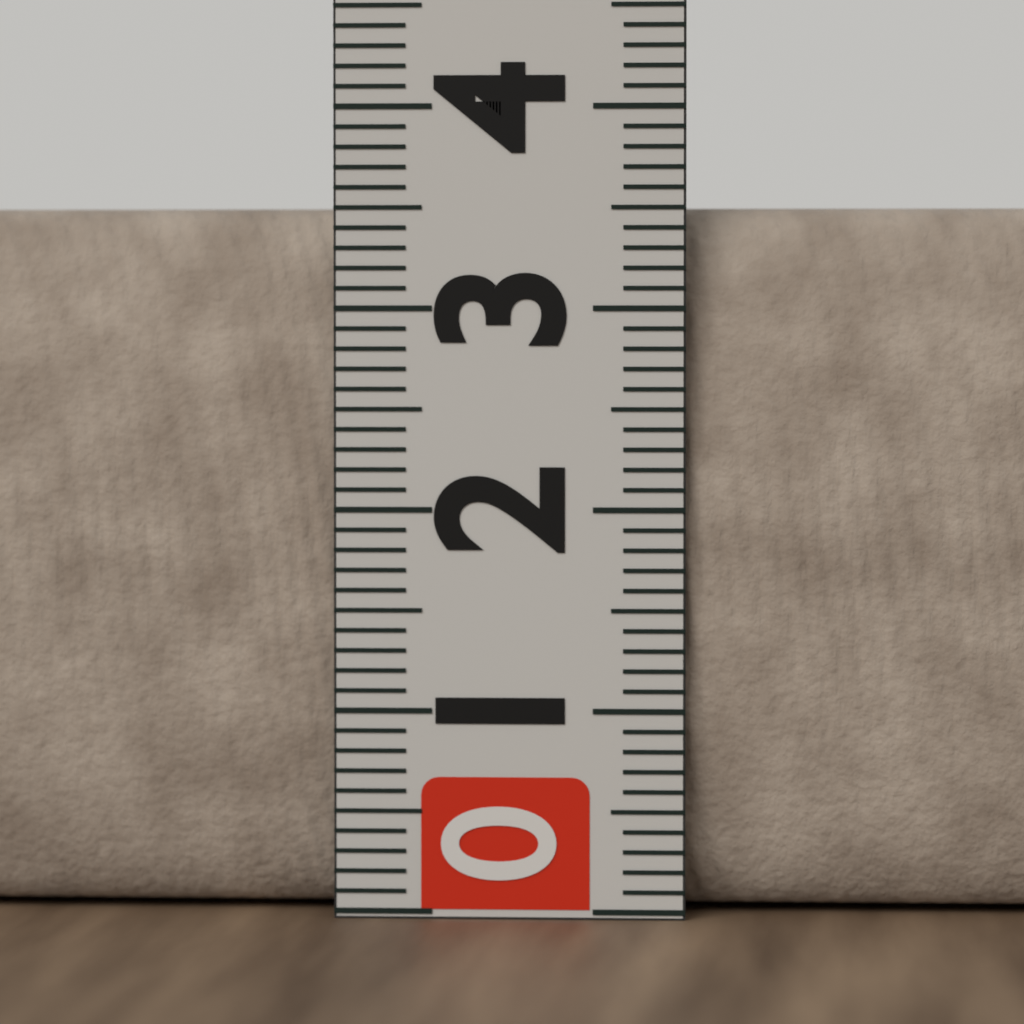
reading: 3.5 (no unit)
